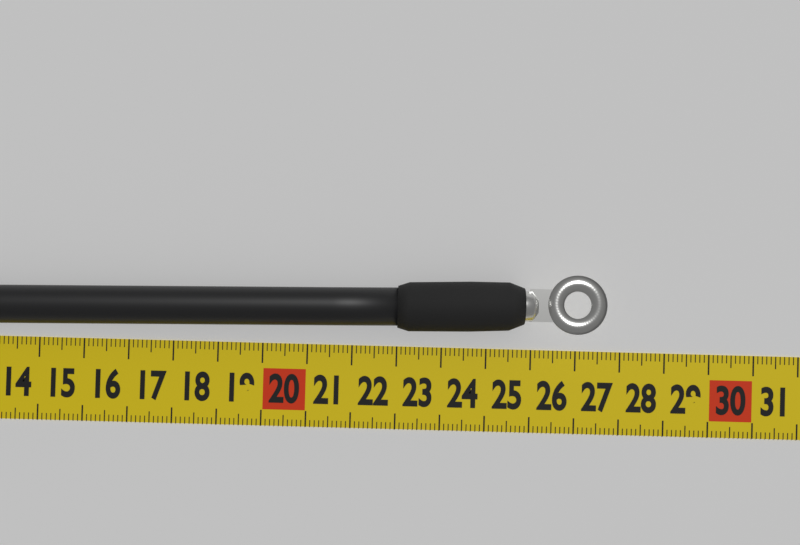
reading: 27.6 cm
